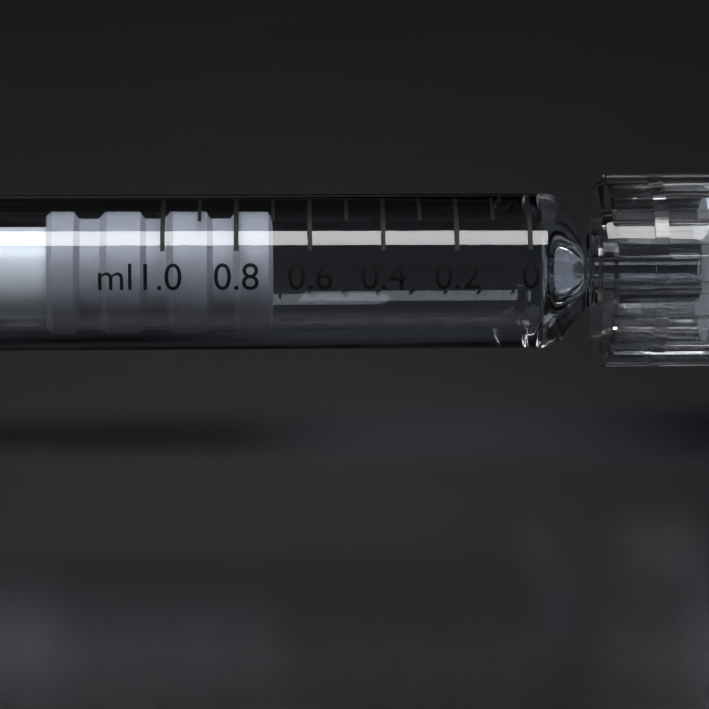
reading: 0.7 ml
